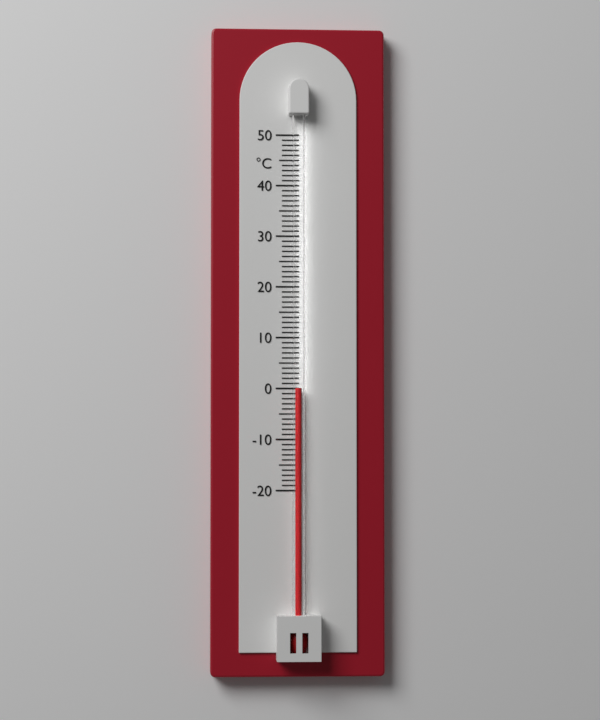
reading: 0 °C
